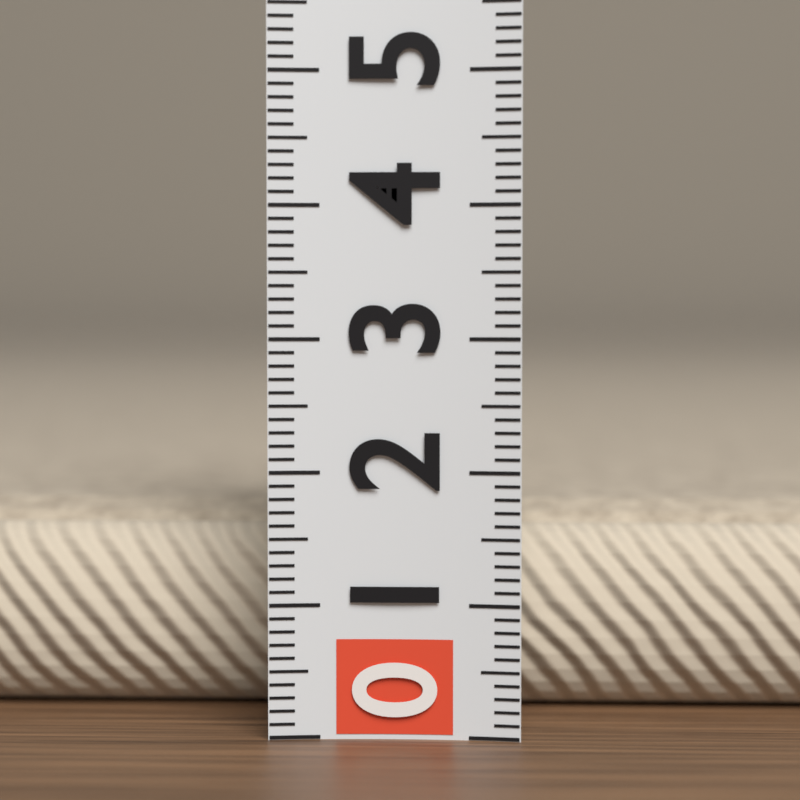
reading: 1.6 (no unit)
